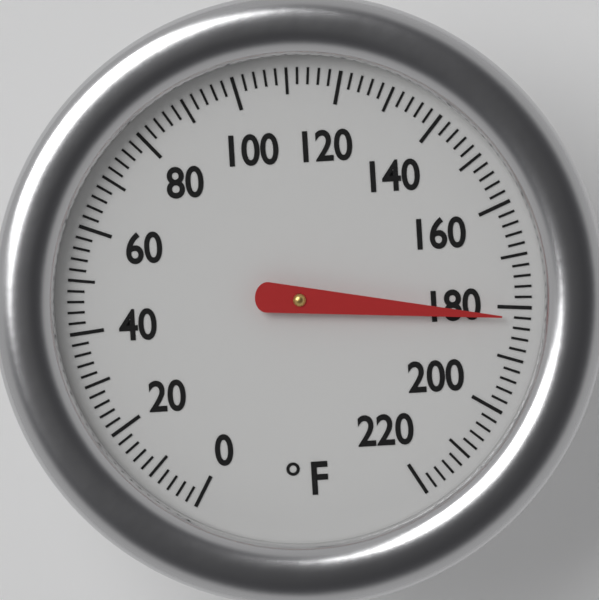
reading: 182 °F
